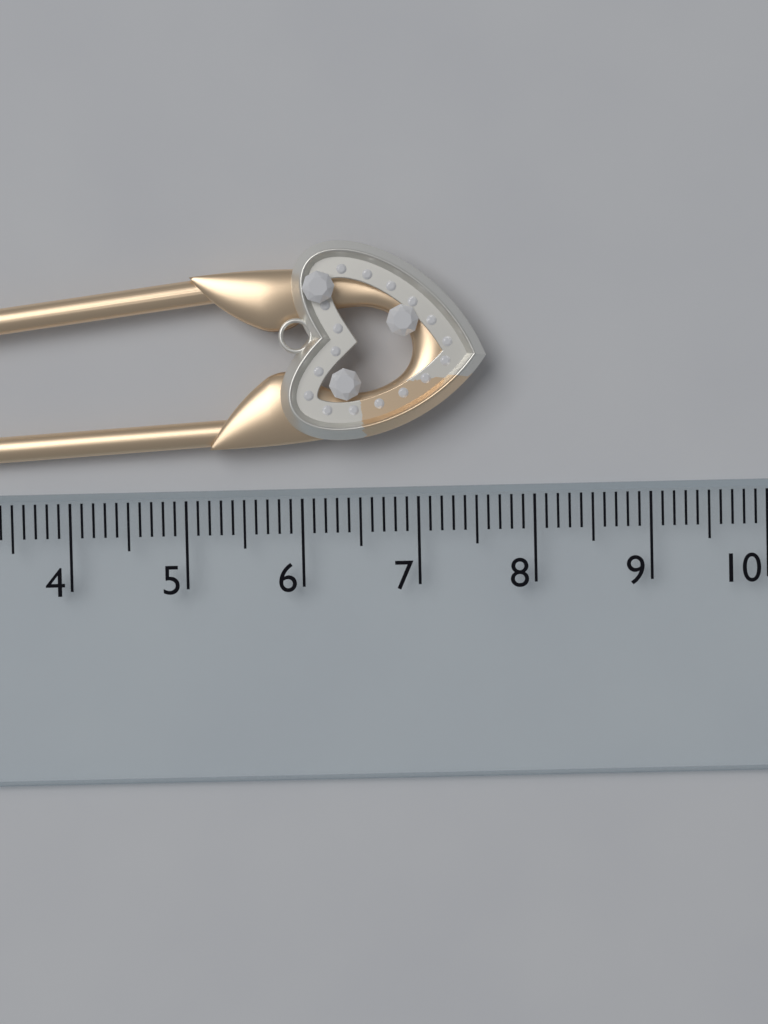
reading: 7.6 cm
